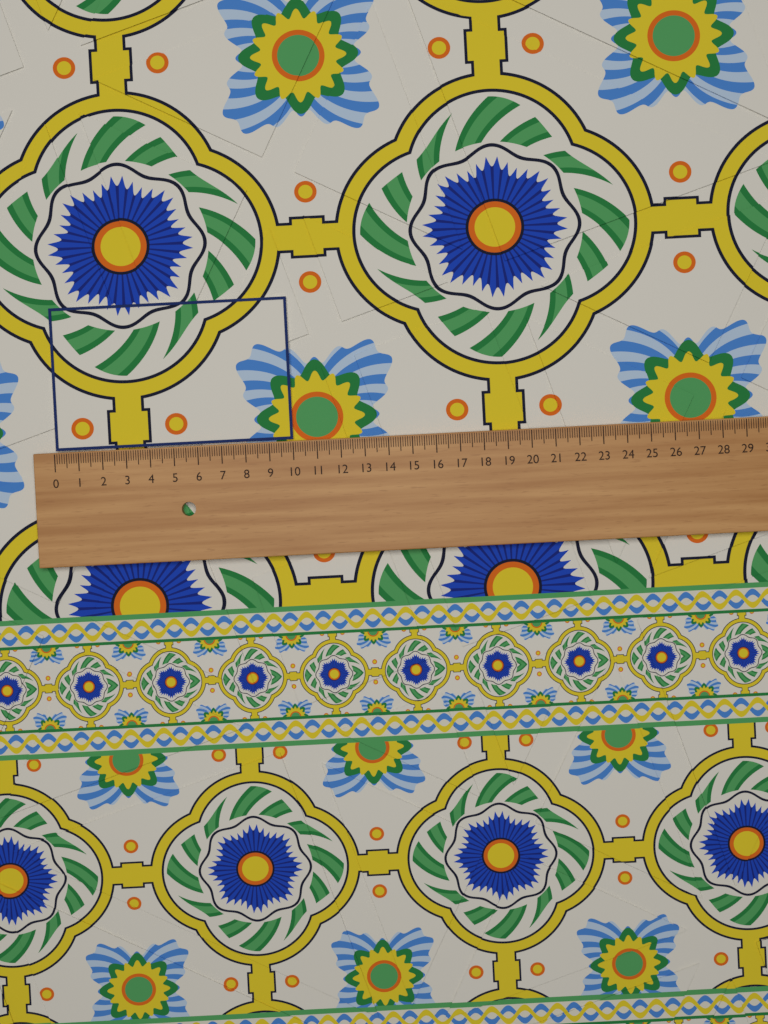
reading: 10.0 (no unit)
